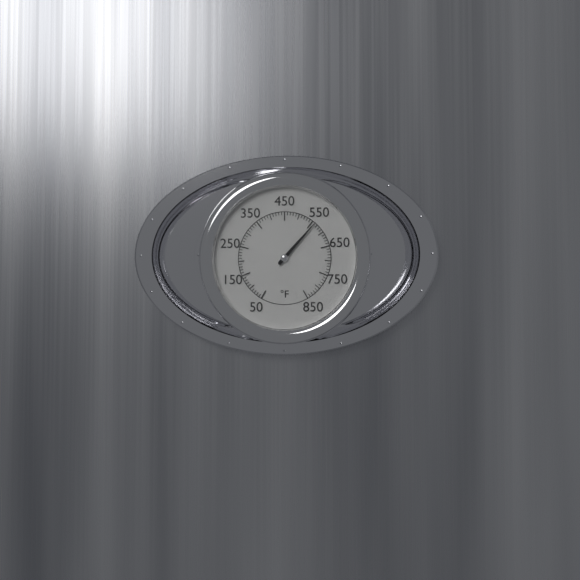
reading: 560 °F
